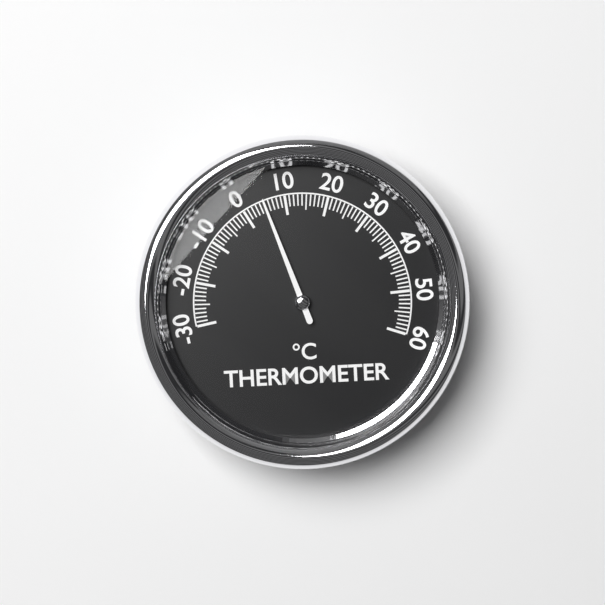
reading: 5 °C
